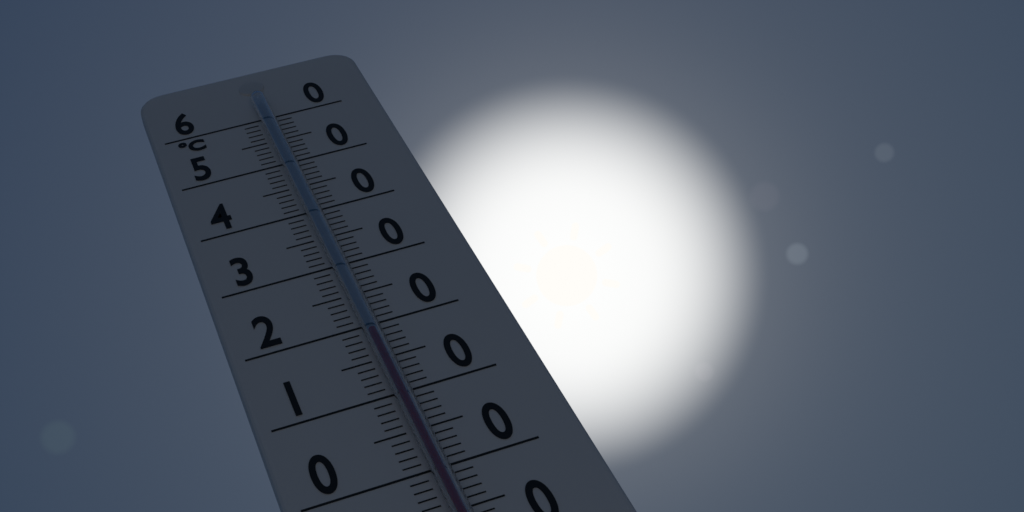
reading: 18 °C
